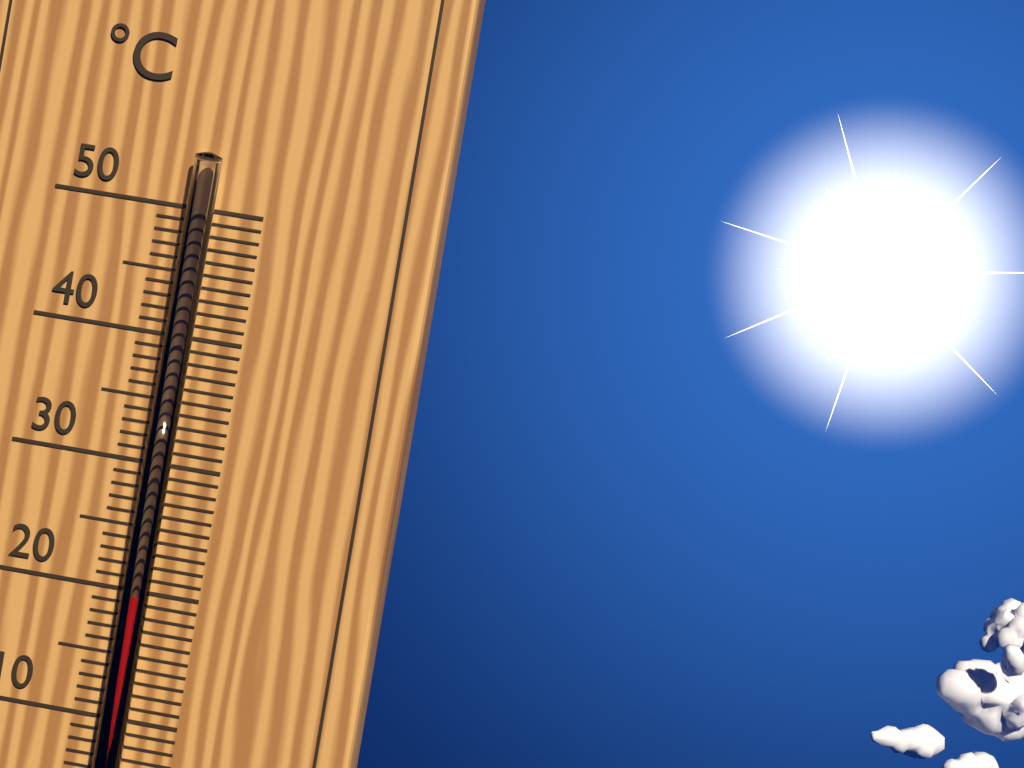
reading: 20 °C
